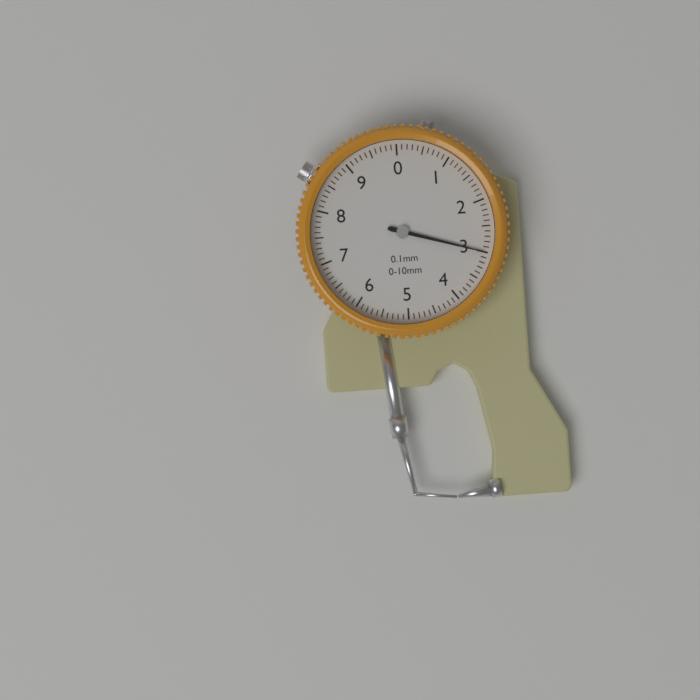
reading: 3.0 mm
